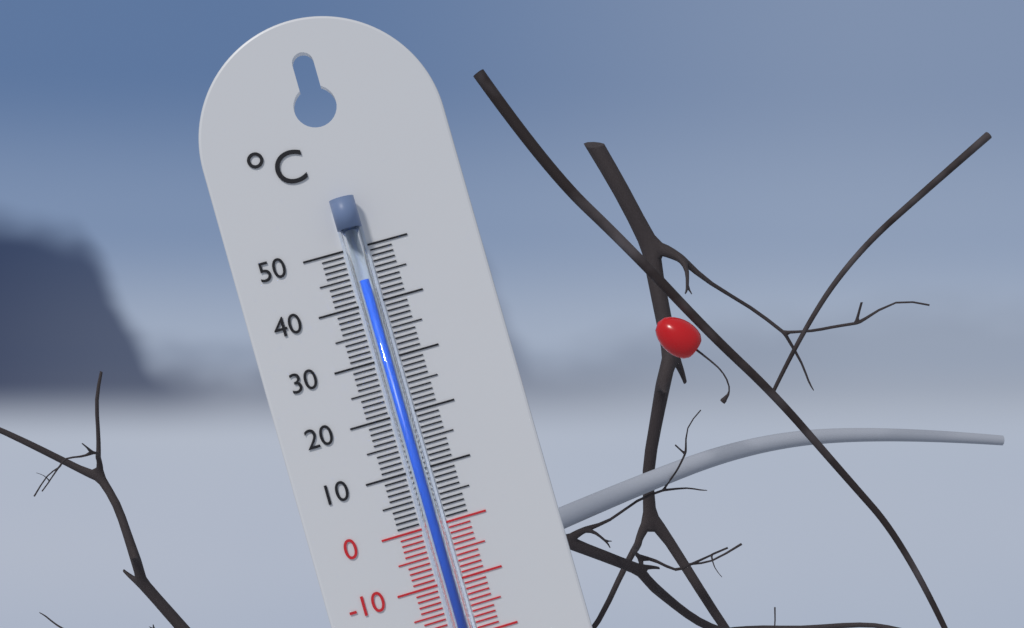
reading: 44 °C
